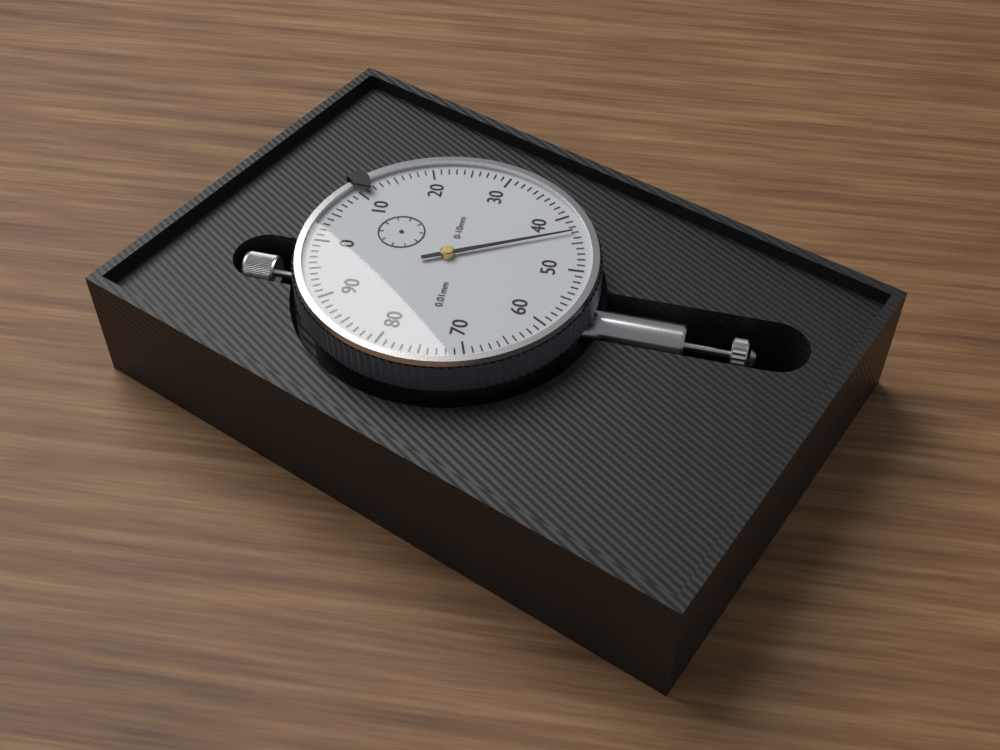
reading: 0.43 mm
